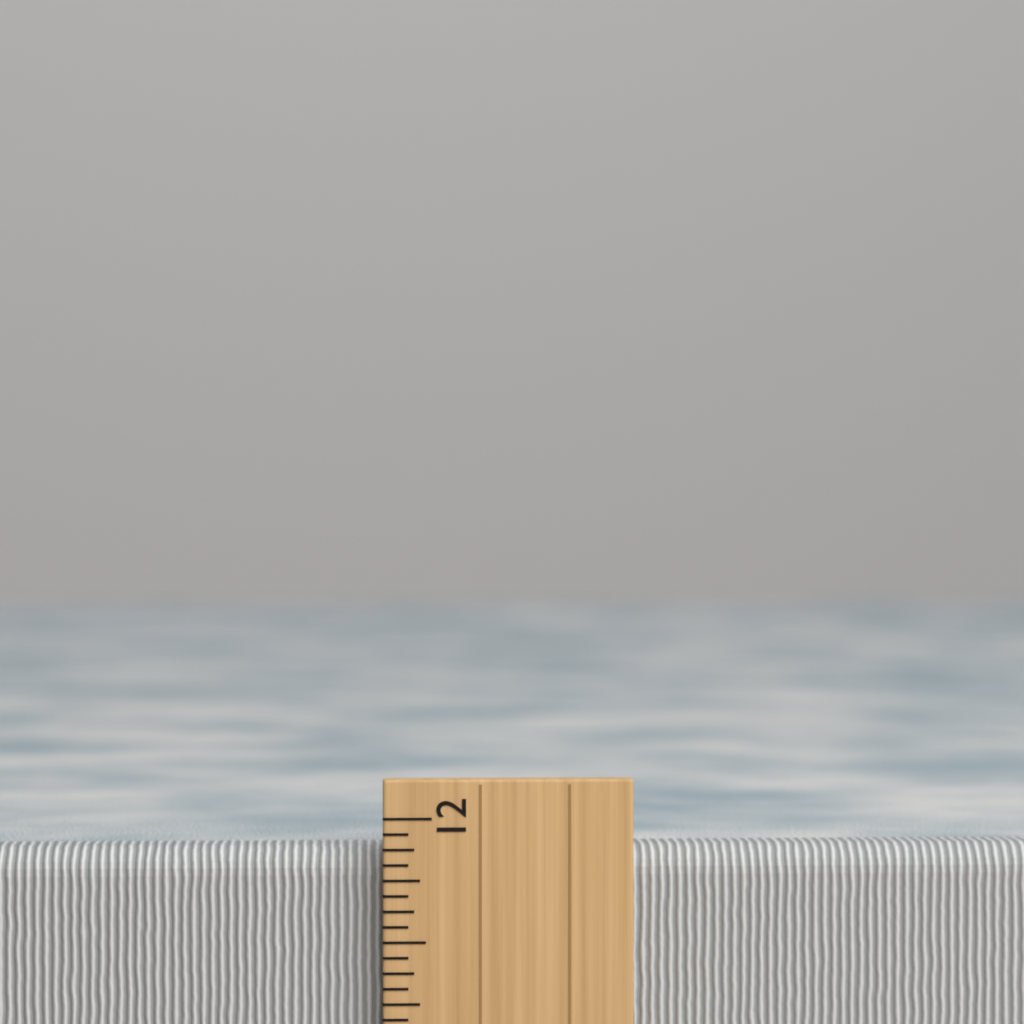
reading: 11.8750 inch
